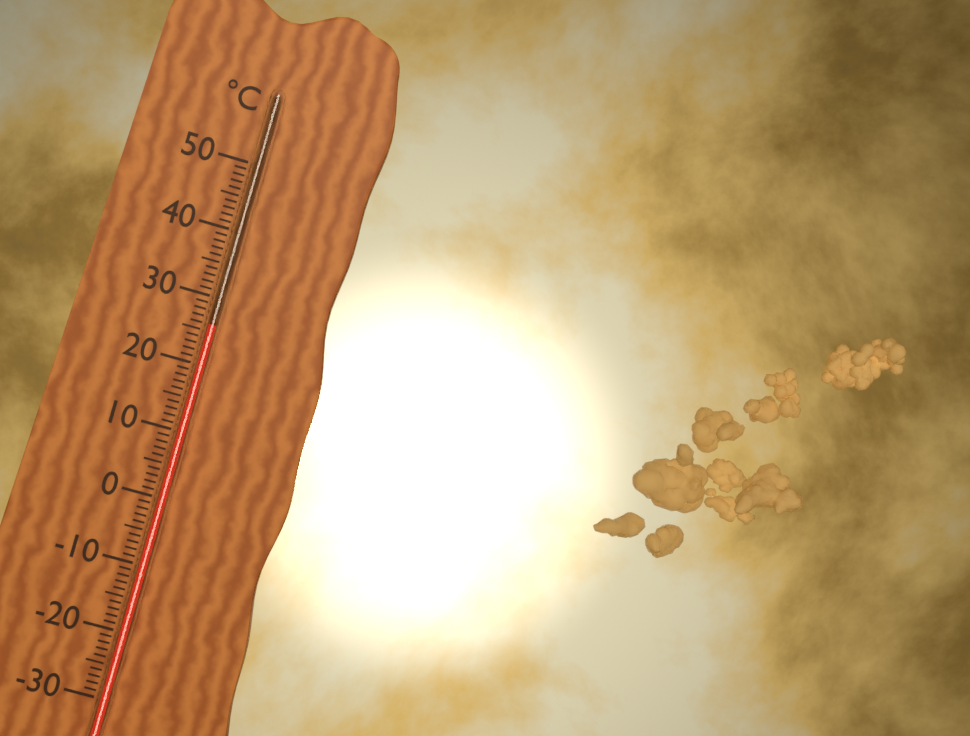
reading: 26 °C
